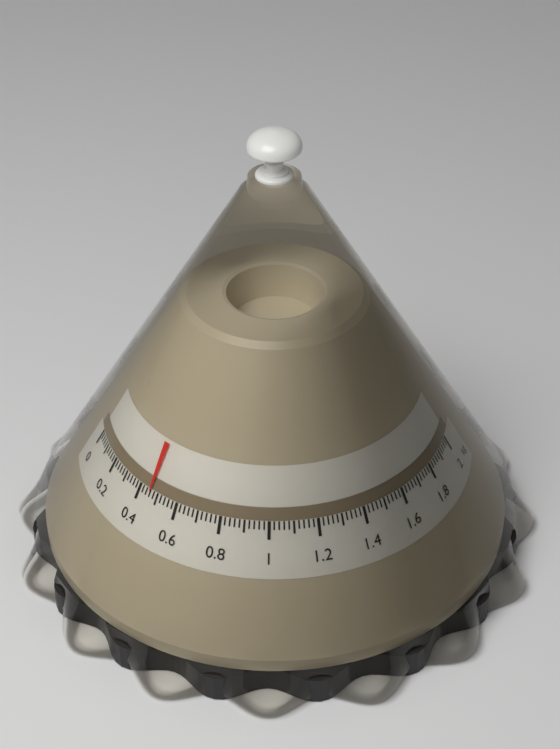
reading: 0.46 kg
